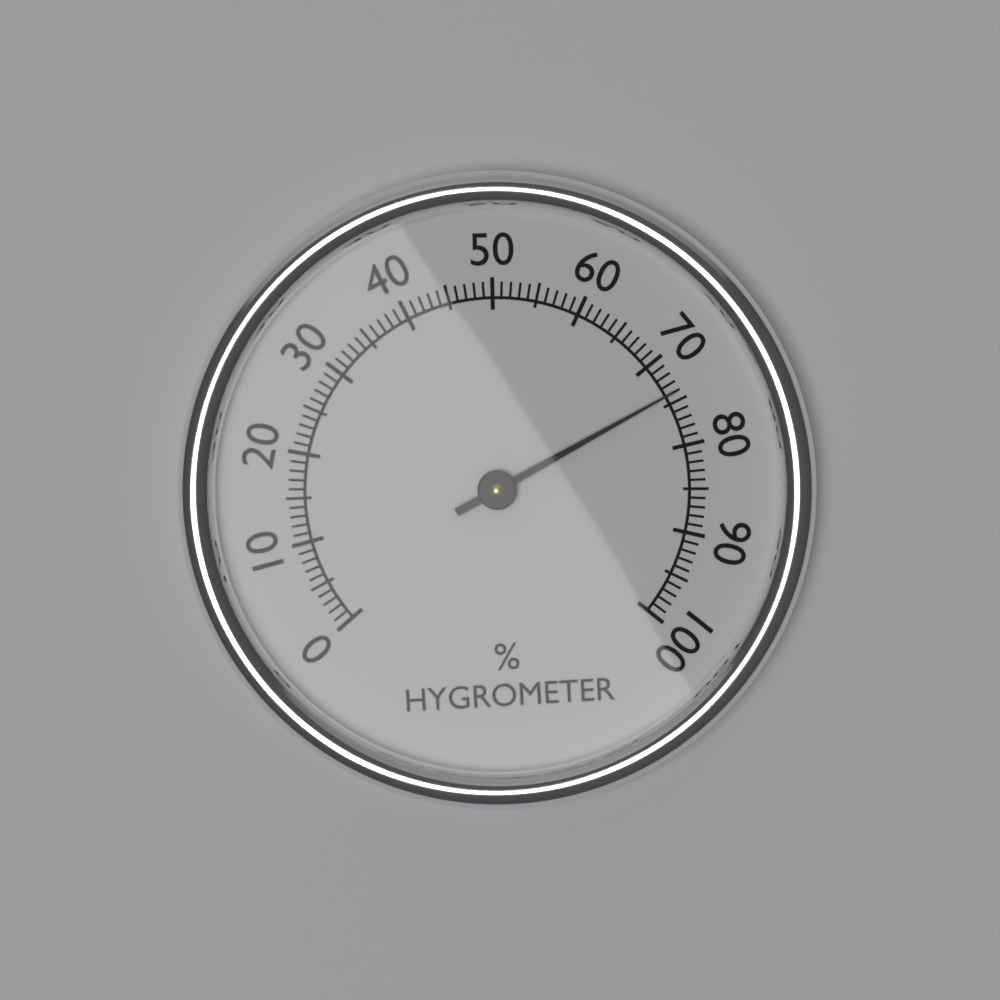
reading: 74 %
